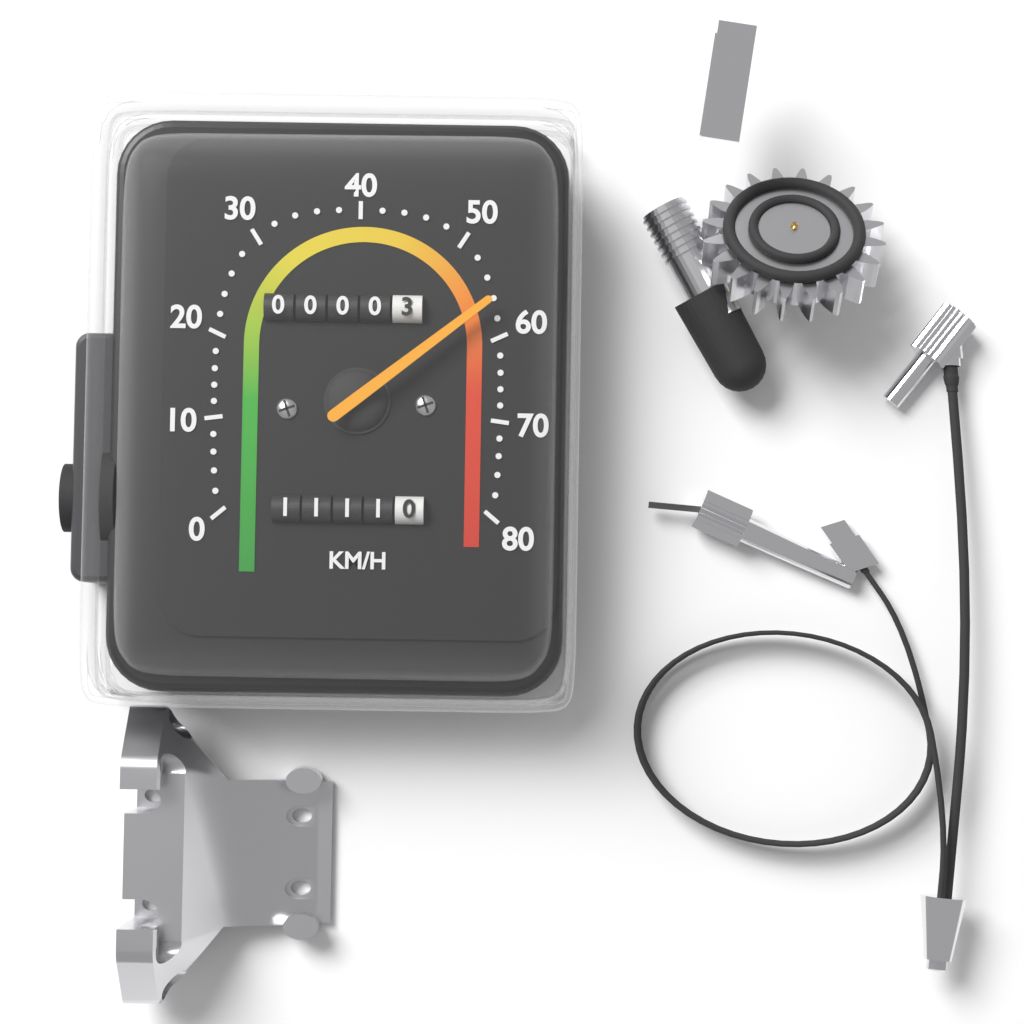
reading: 56 km/h
